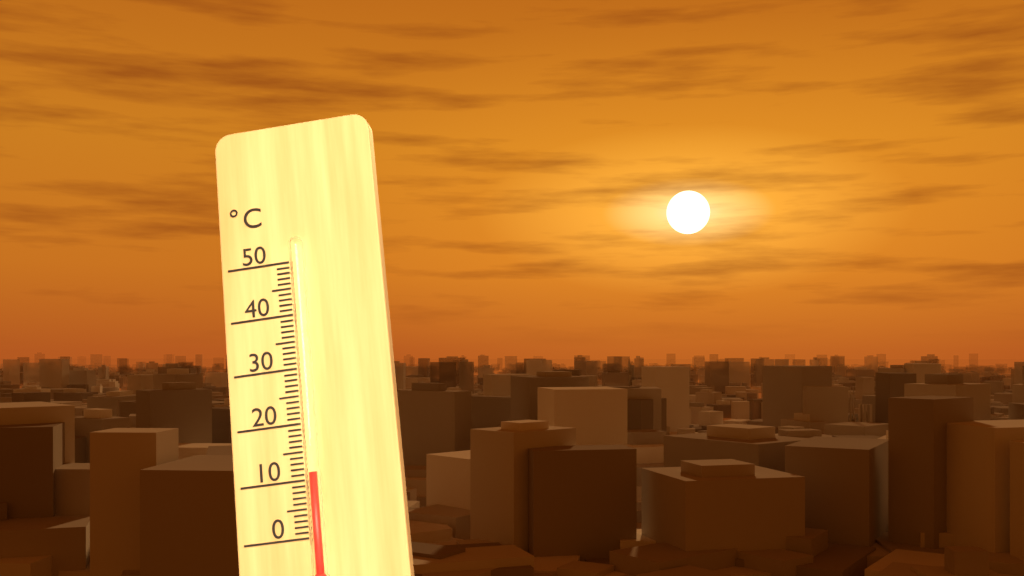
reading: 11 °C
